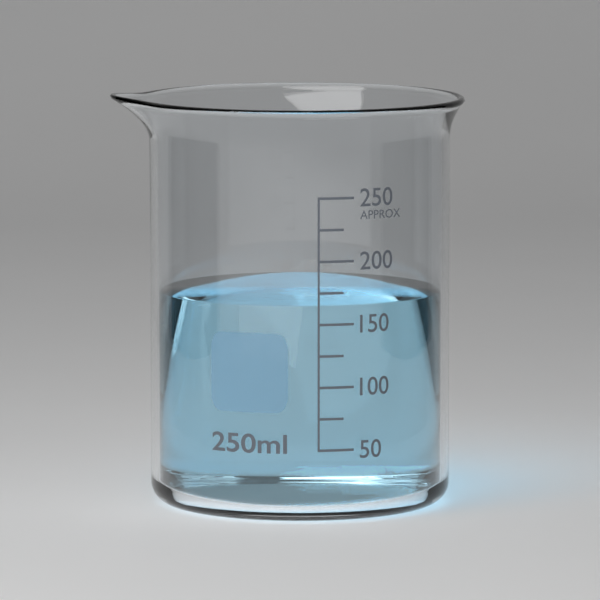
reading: 165 ml
